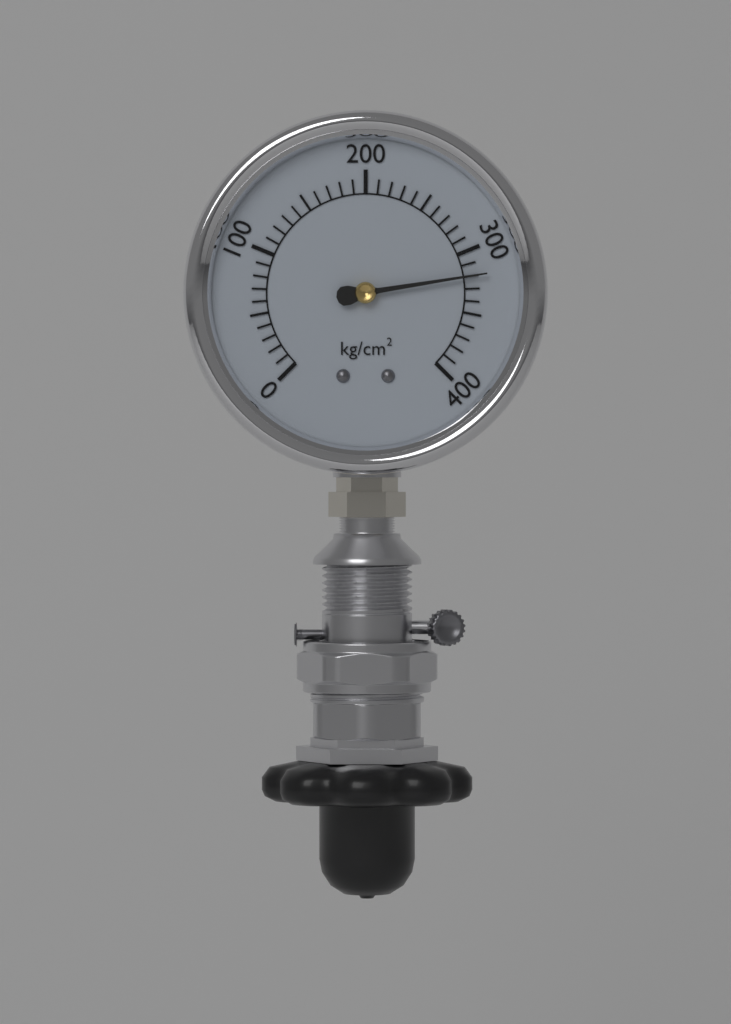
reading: 320 kg/cm²
